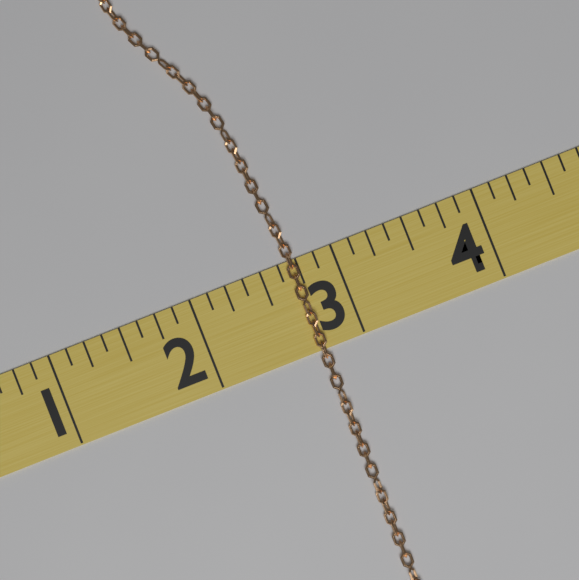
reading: 2.750 (no unit)
